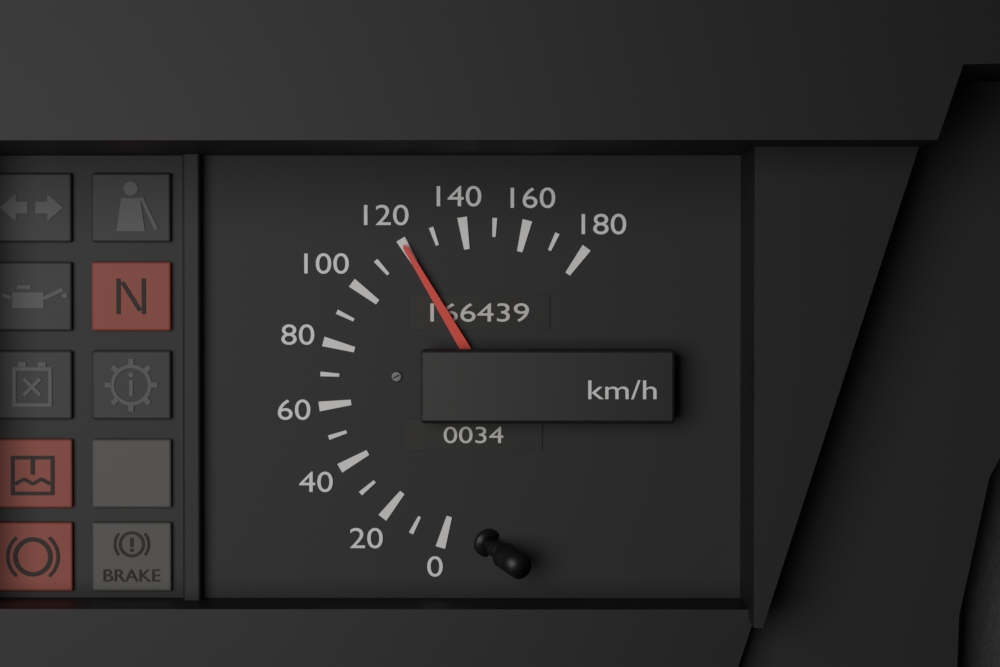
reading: 120 km/h
